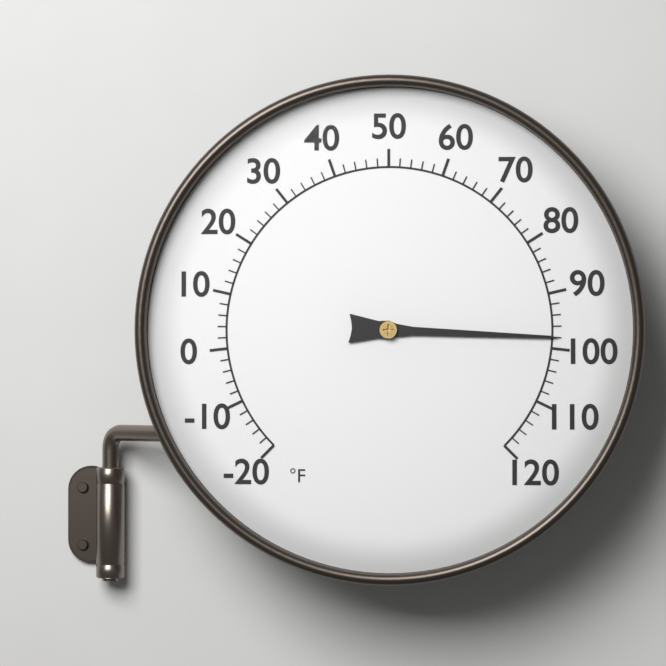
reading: 98 °F
